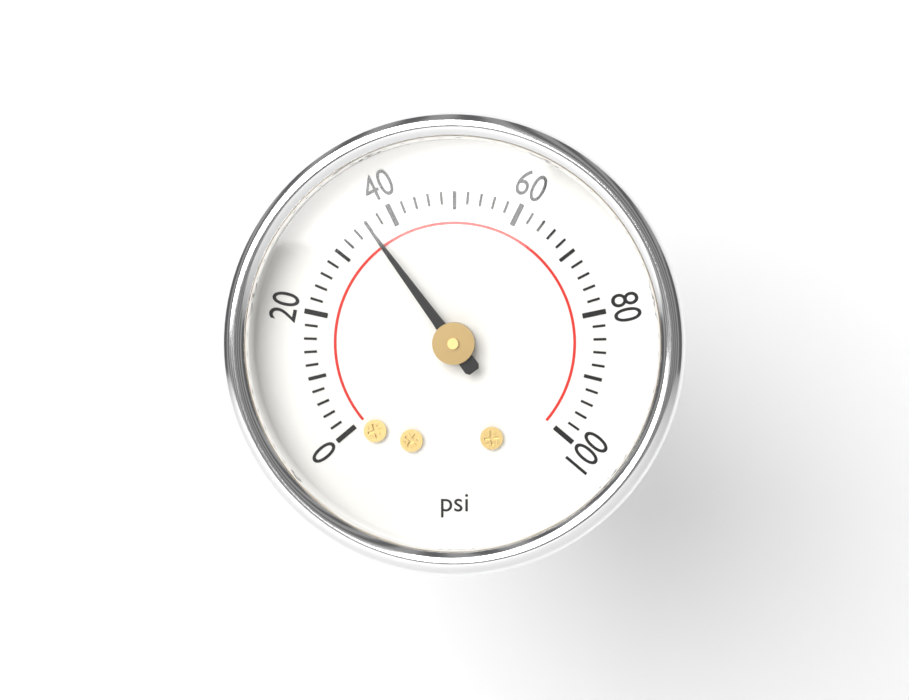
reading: 36 psi
